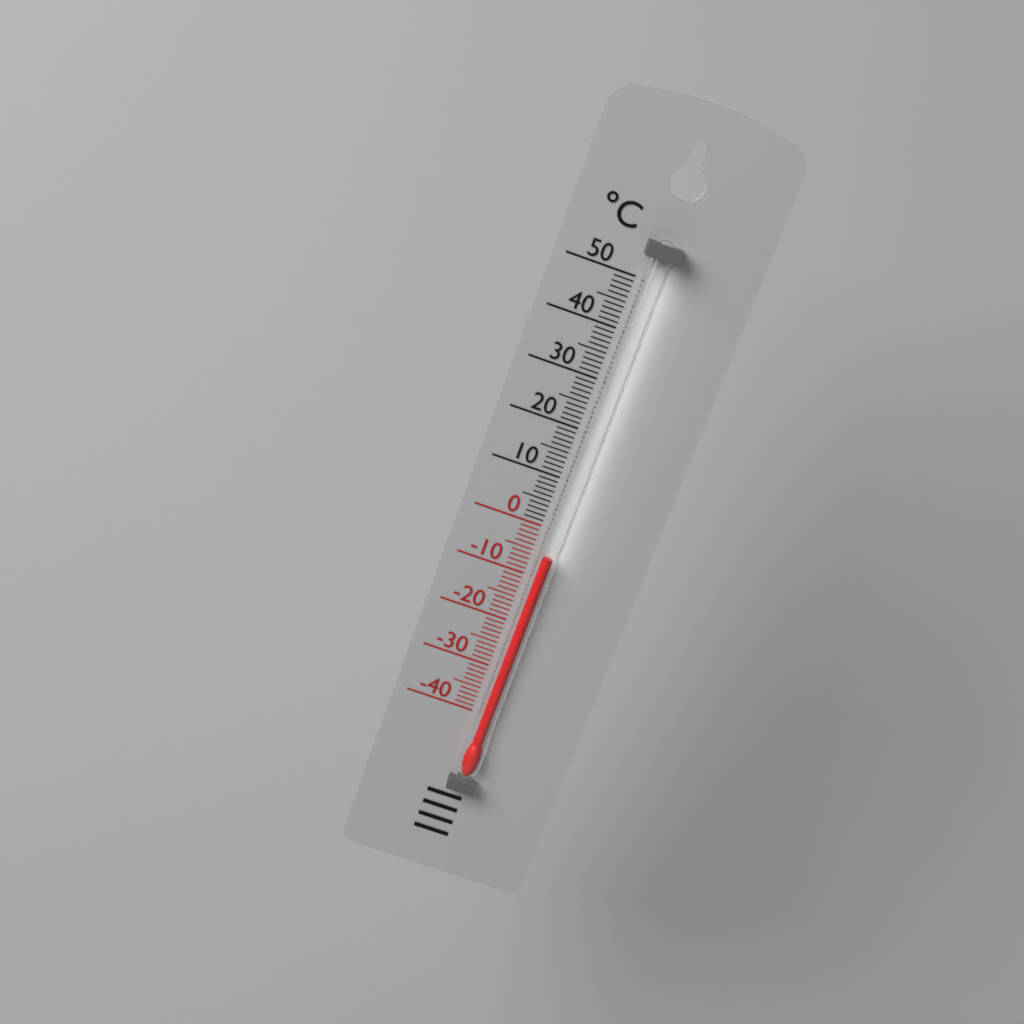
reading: -5 °C
